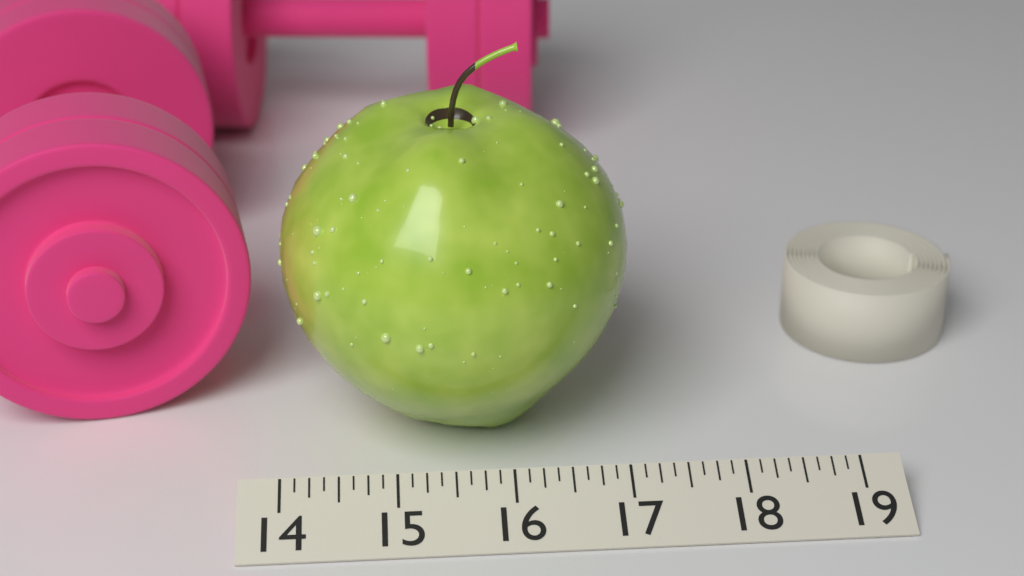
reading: 17.125 (no unit)
